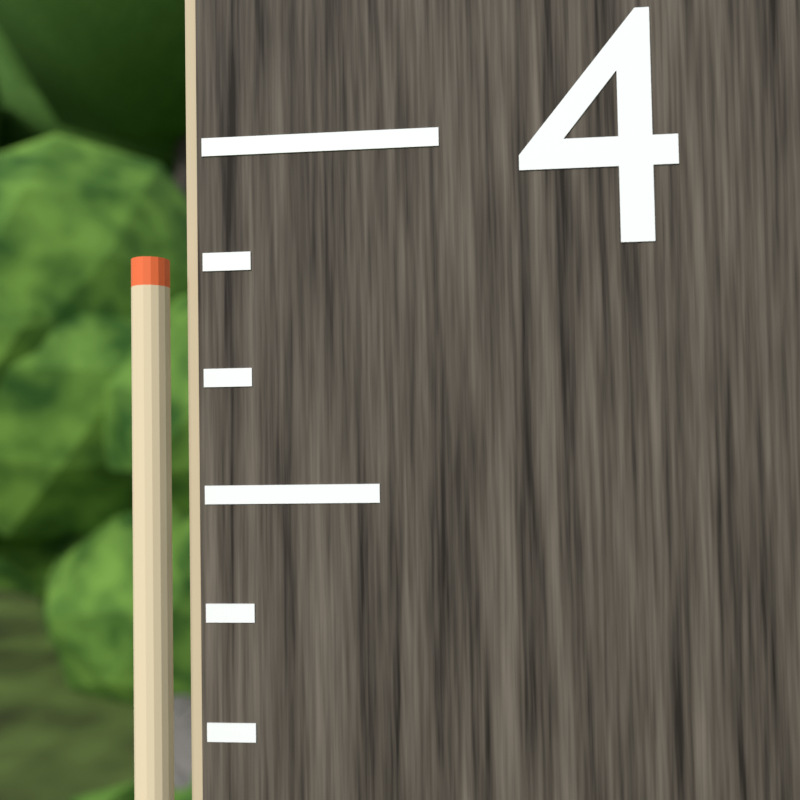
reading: 3.916667 (no unit)
